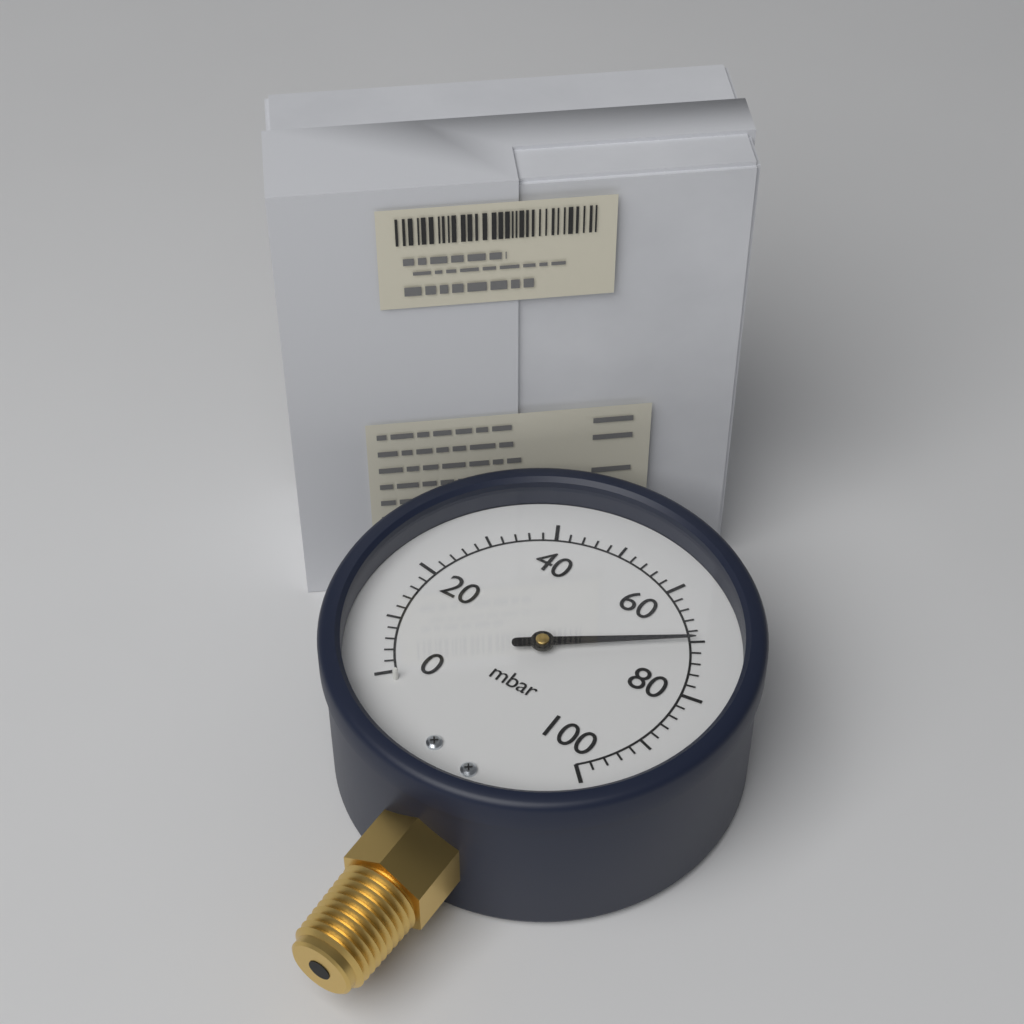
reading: 70 mbar
